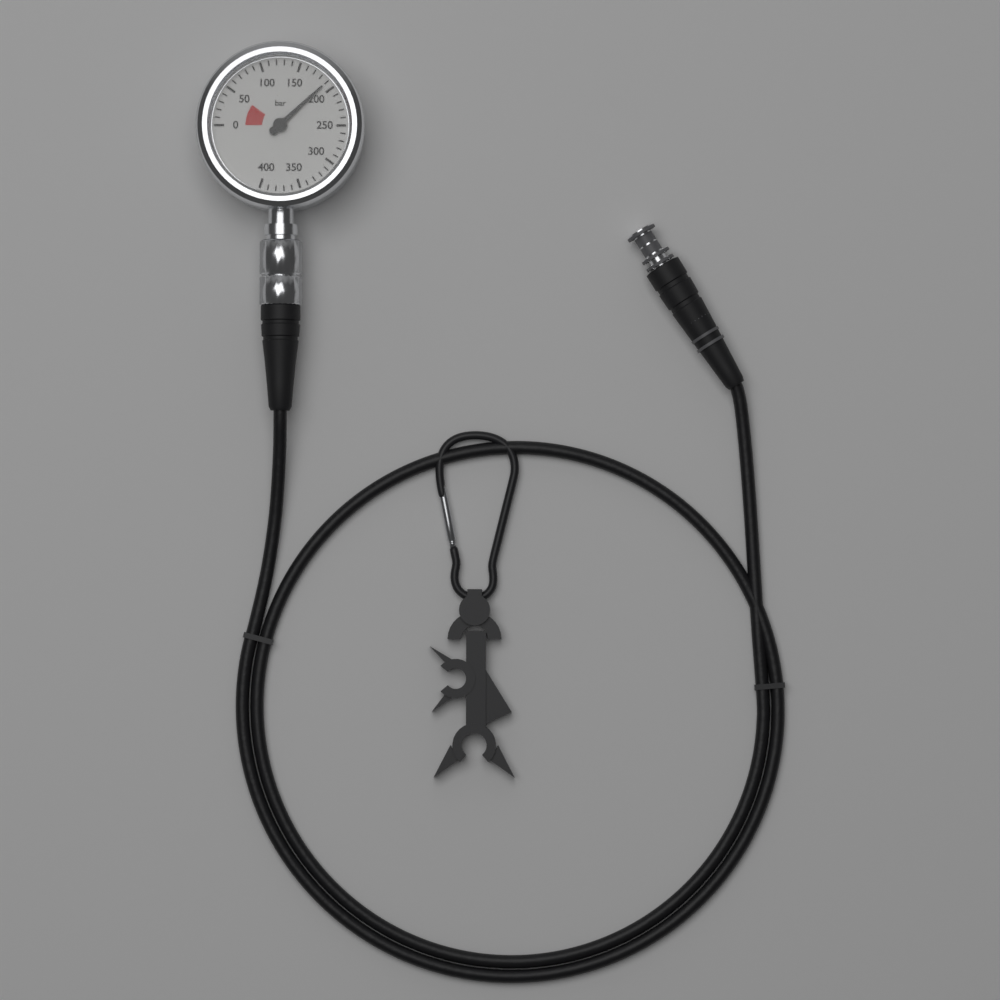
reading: 190 bar
